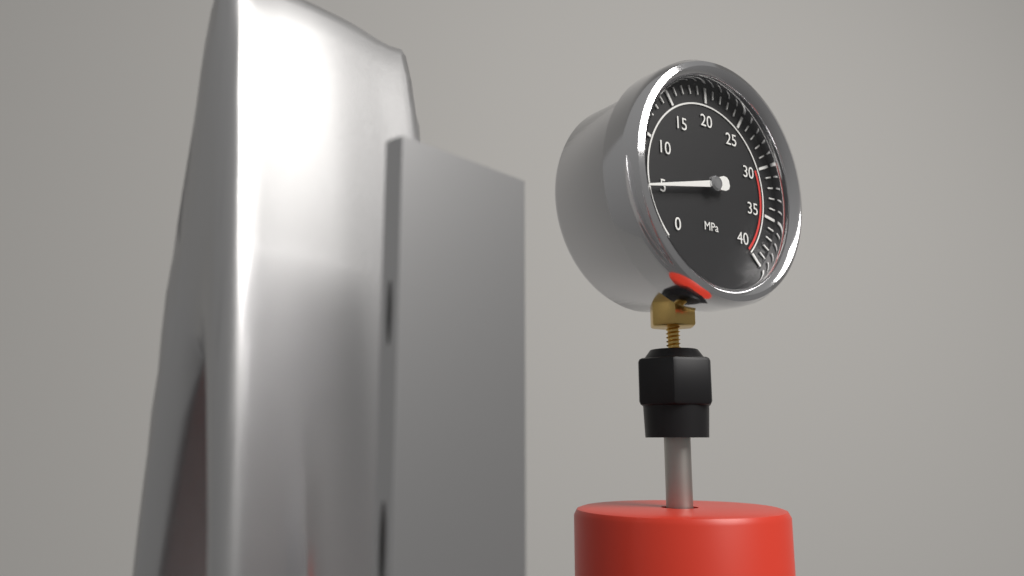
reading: 5 MPa
